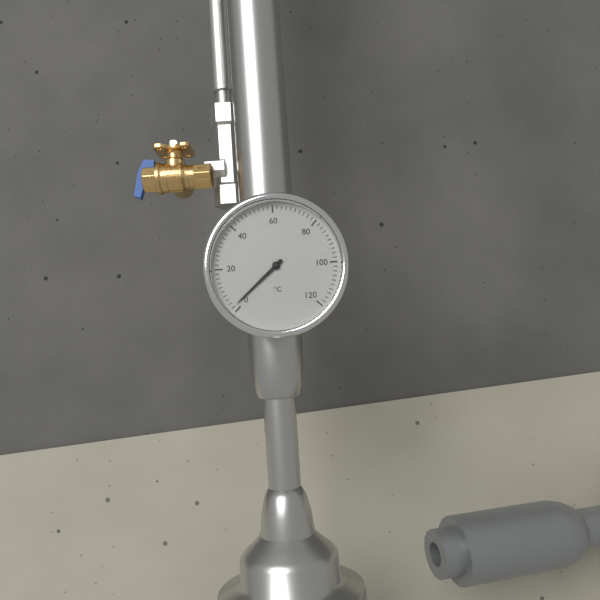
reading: 2 °C
